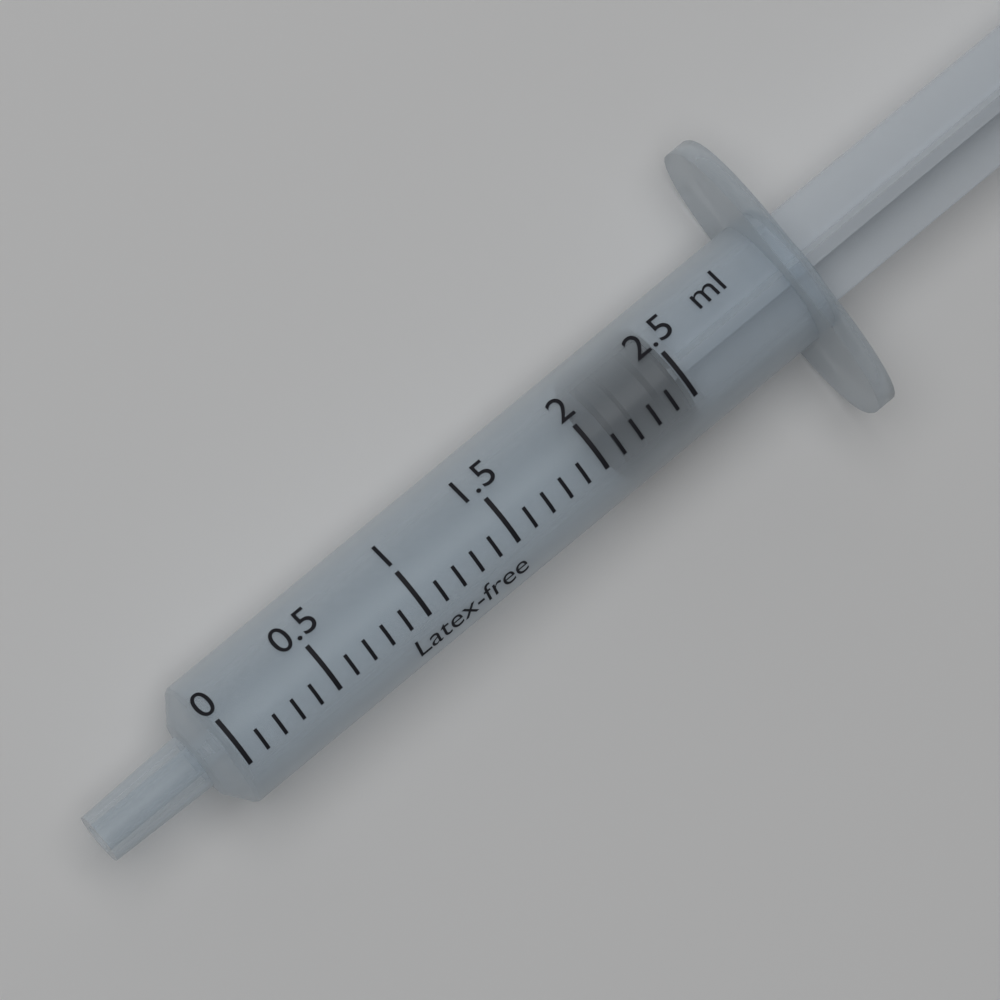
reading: 2.1 ml
